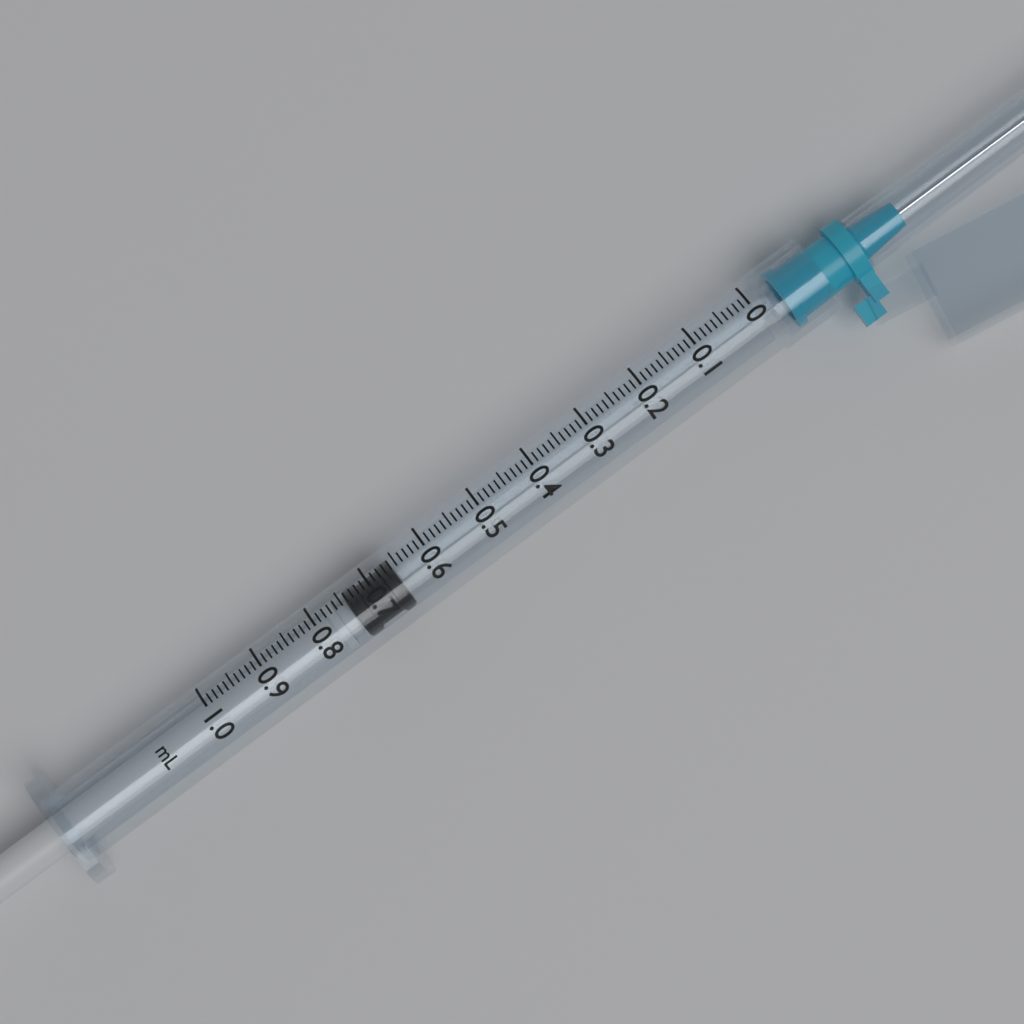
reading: 0.66 ml
